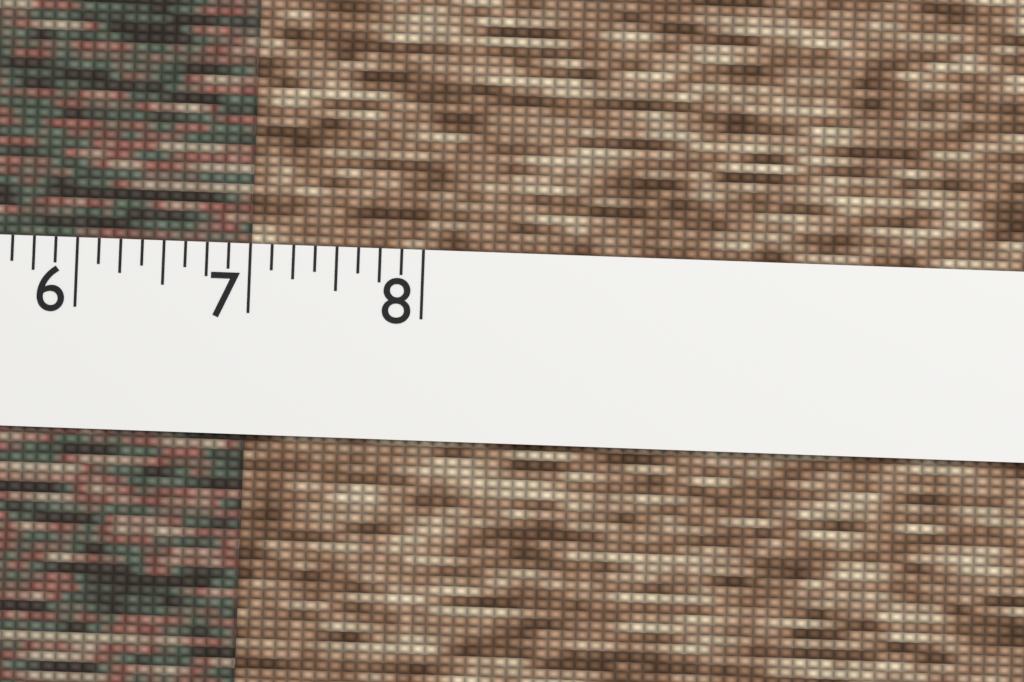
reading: 7.000 (no unit)
